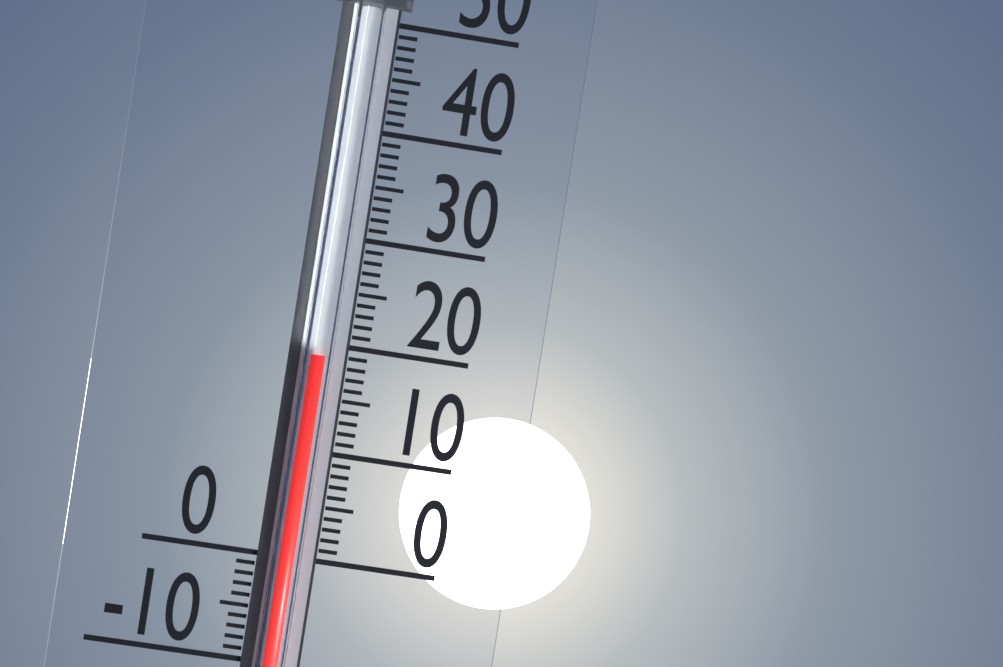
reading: 19 (no unit)
